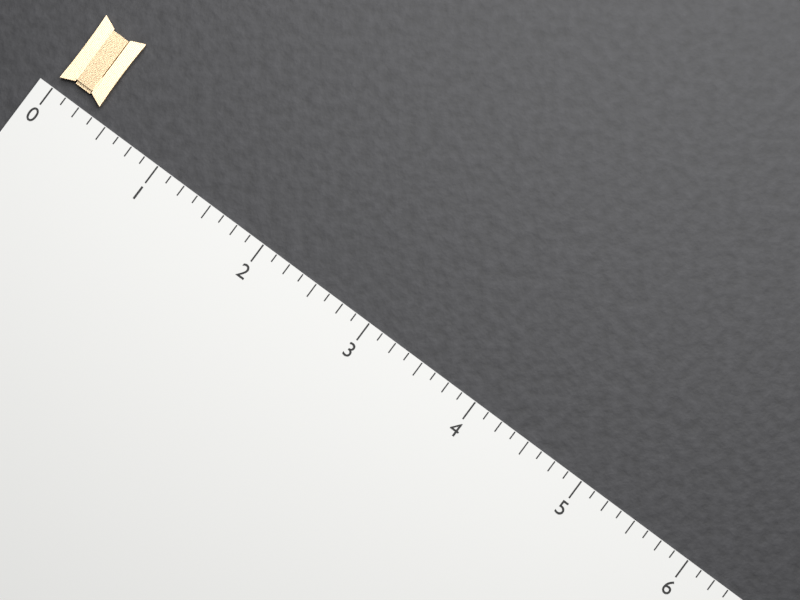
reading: 0.375 (no unit)
